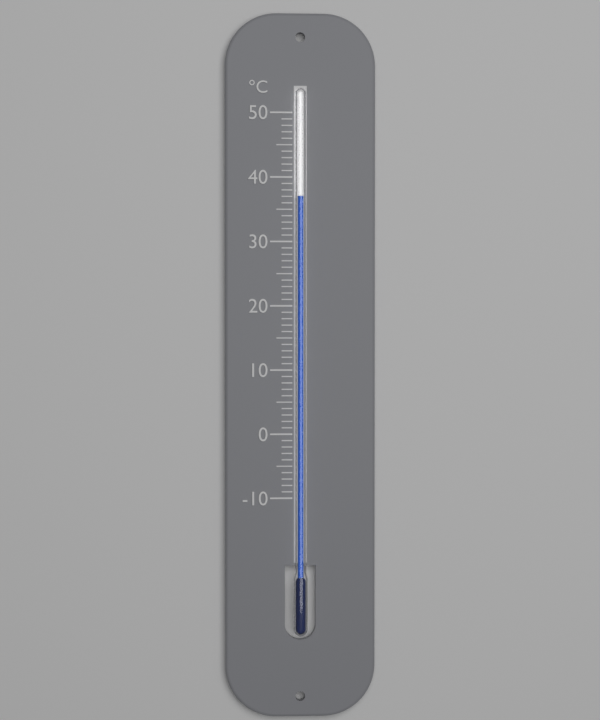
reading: 37 °C
